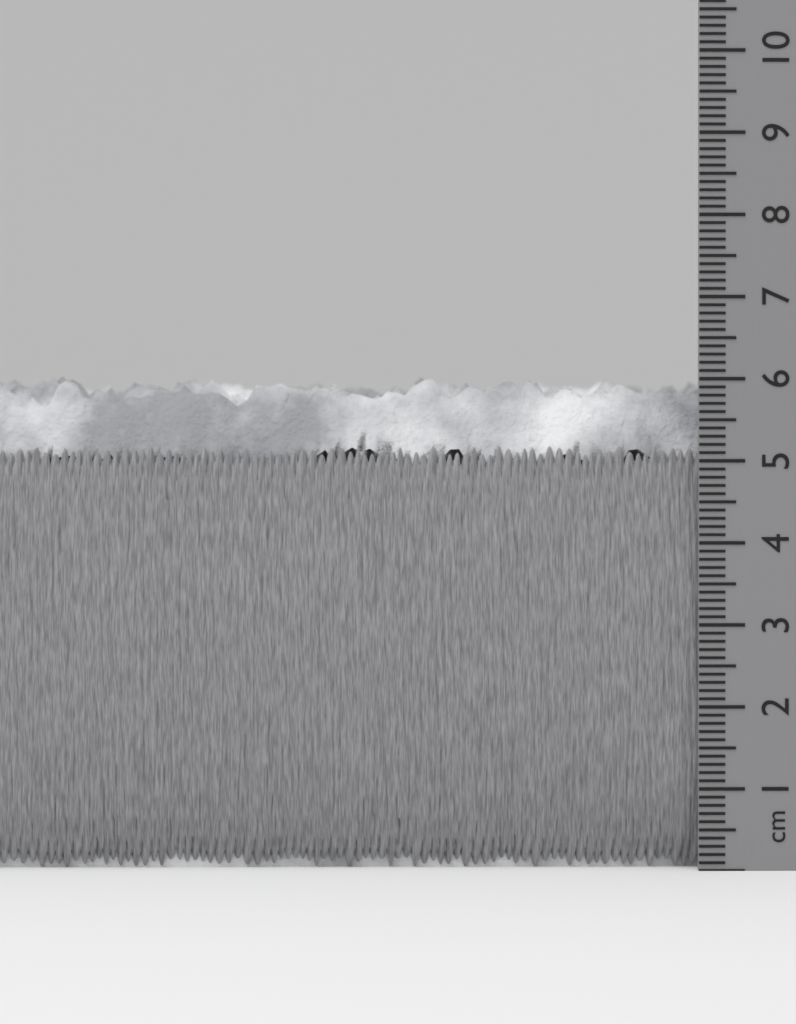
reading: 6.1 cm
